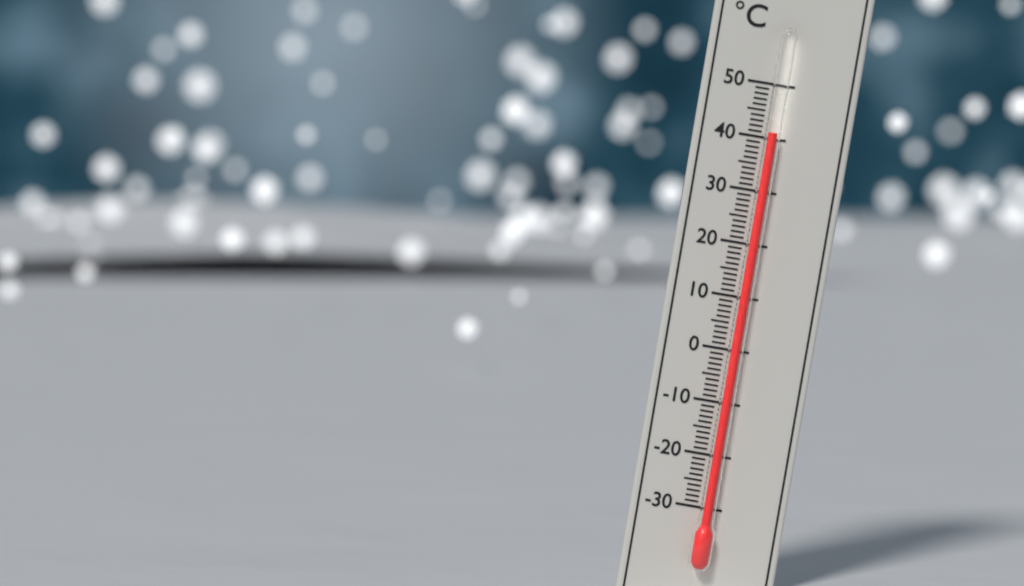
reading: 41 °C
